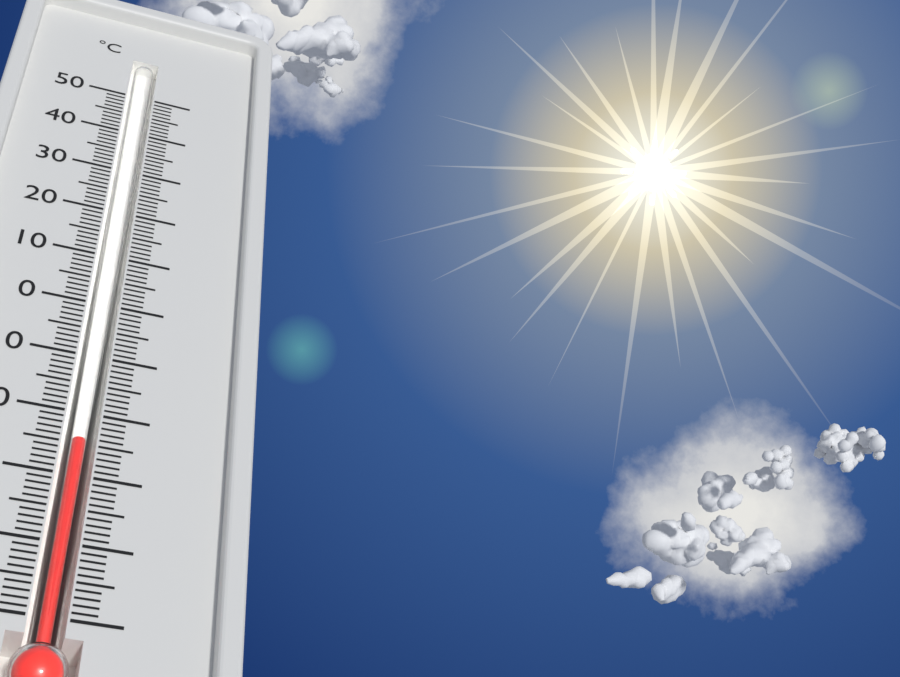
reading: -24 °C
